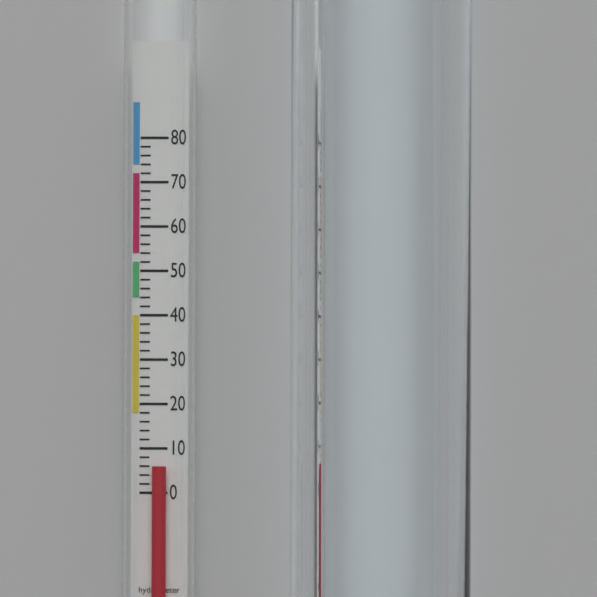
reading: 6 (no unit)
